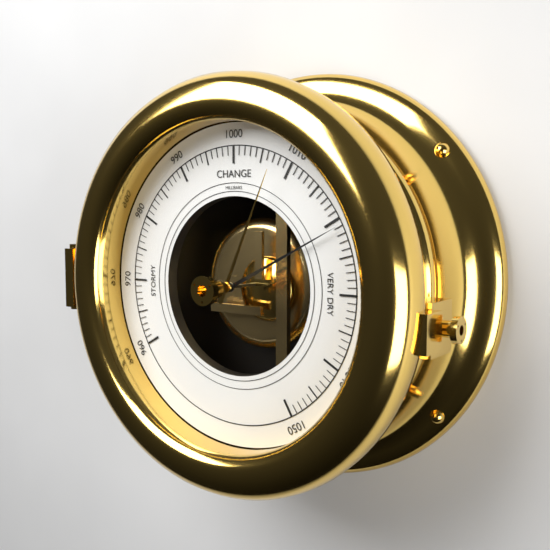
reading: 1021 mbar
